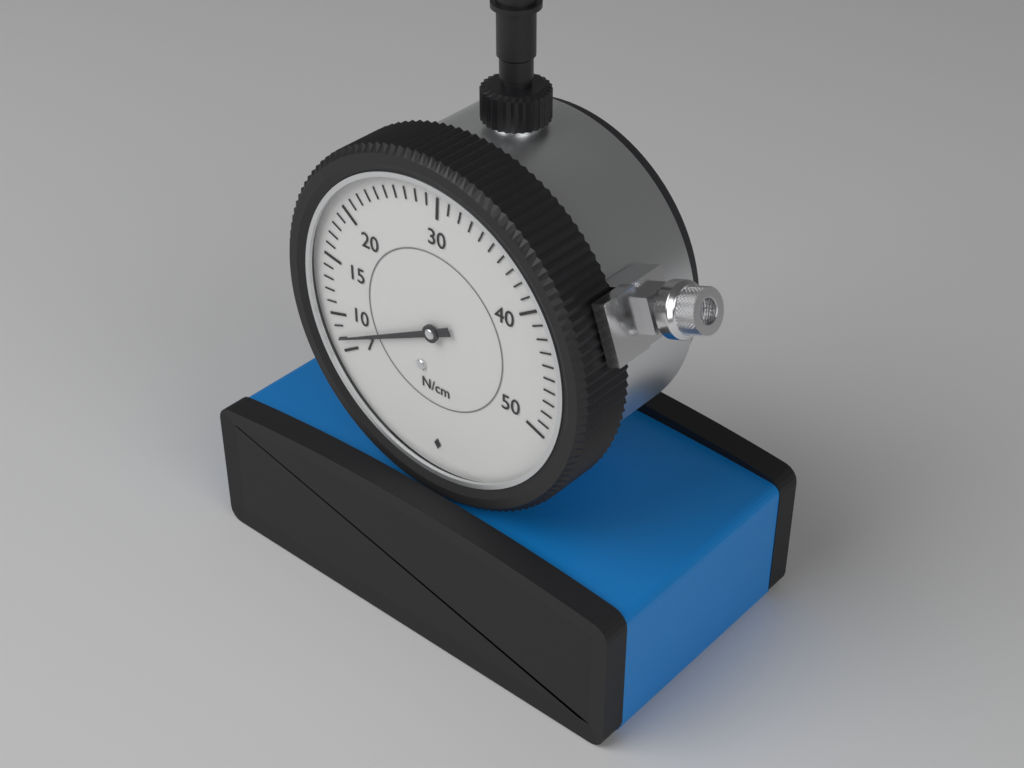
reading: 8 N/cm
